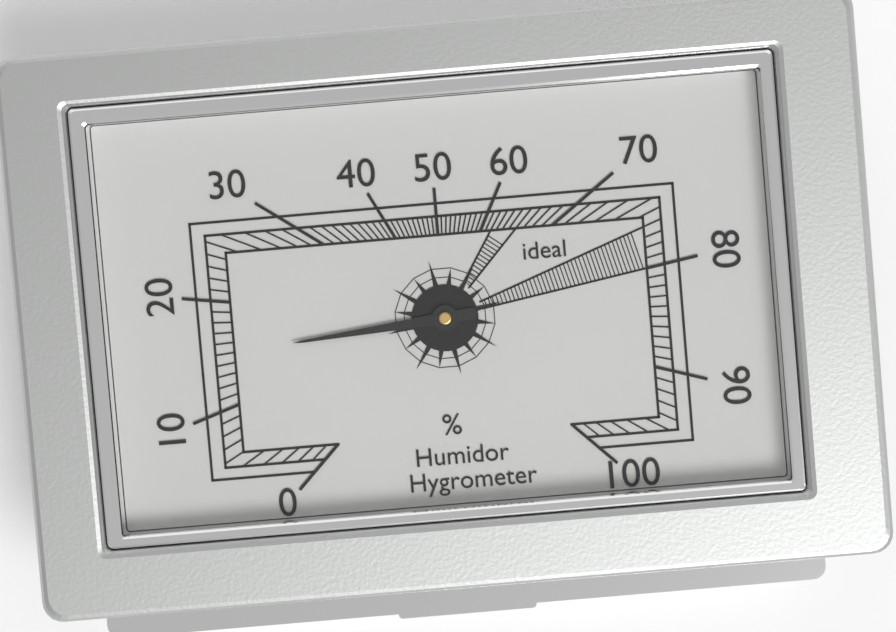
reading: 15 %
